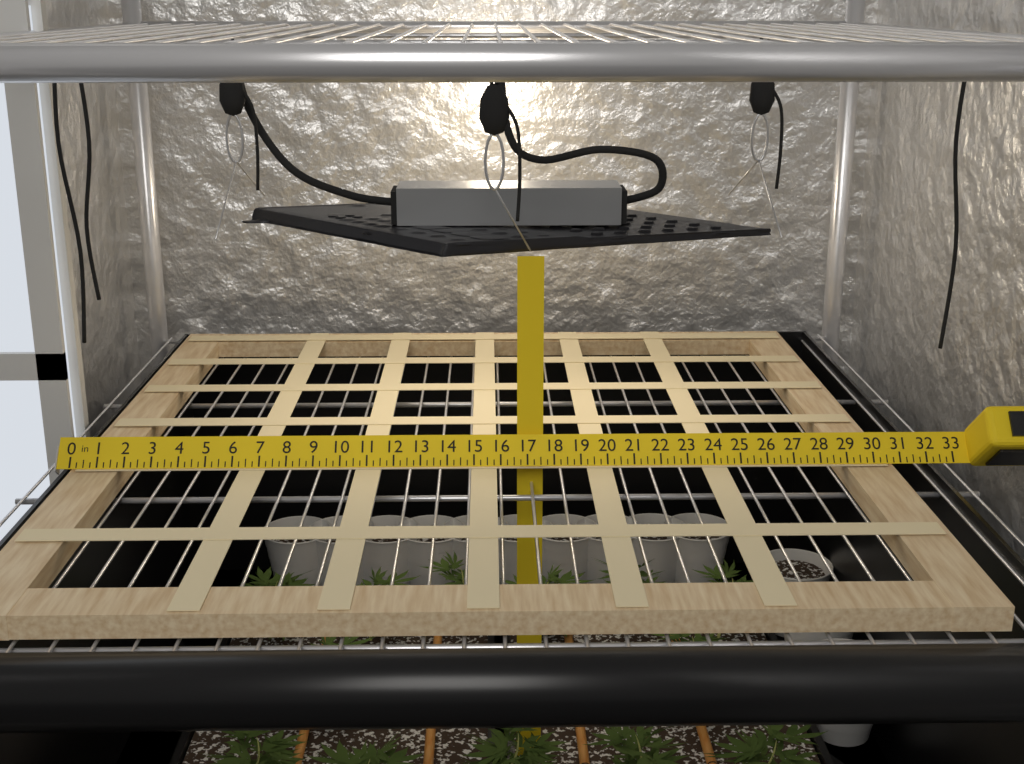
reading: 30.75 in
